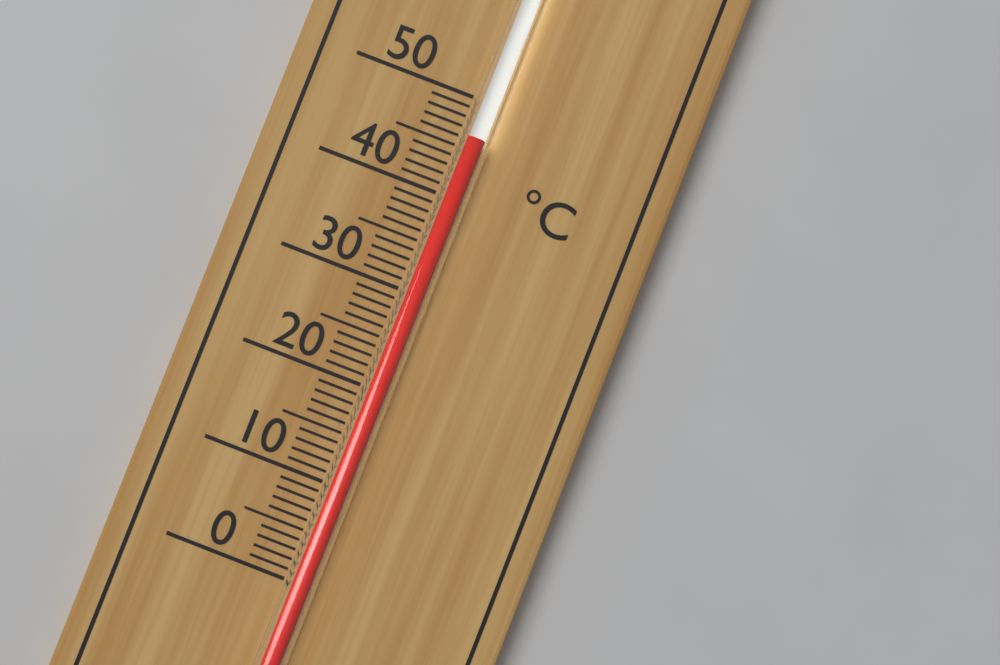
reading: 46 °C
